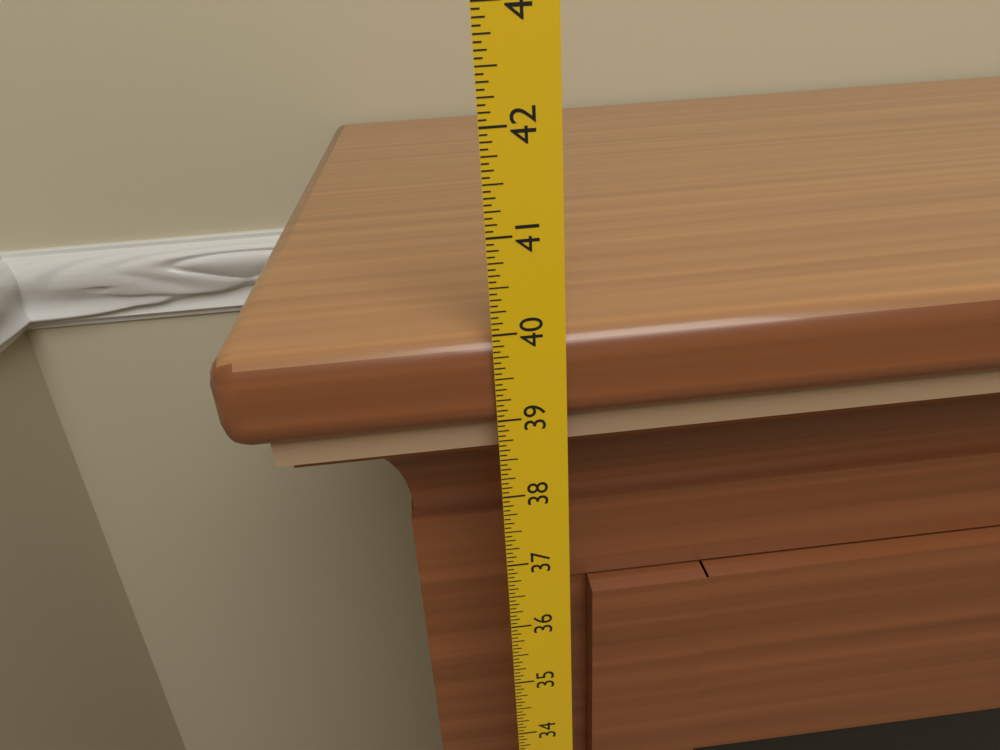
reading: 39.9375 in
